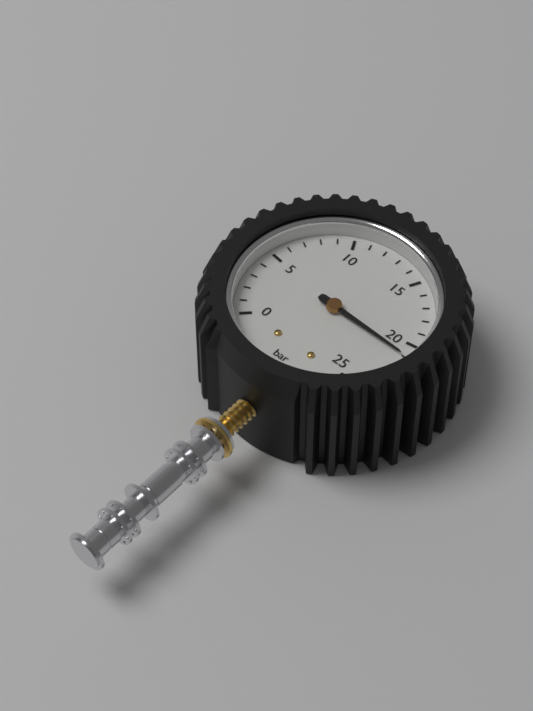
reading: 21 bar
